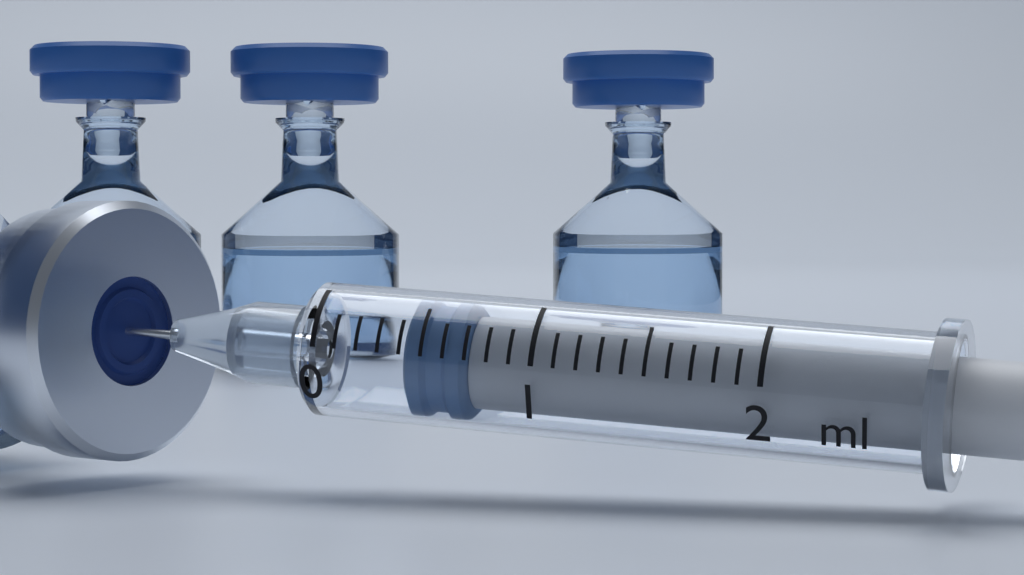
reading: 0.4 ml
